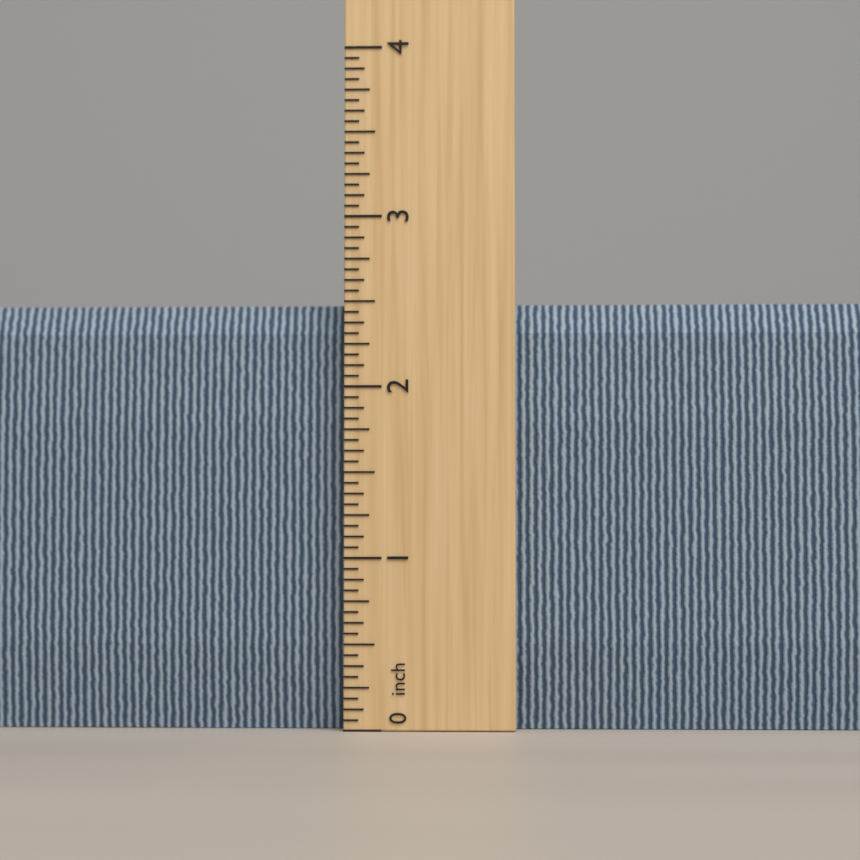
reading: 2.5000 inch
